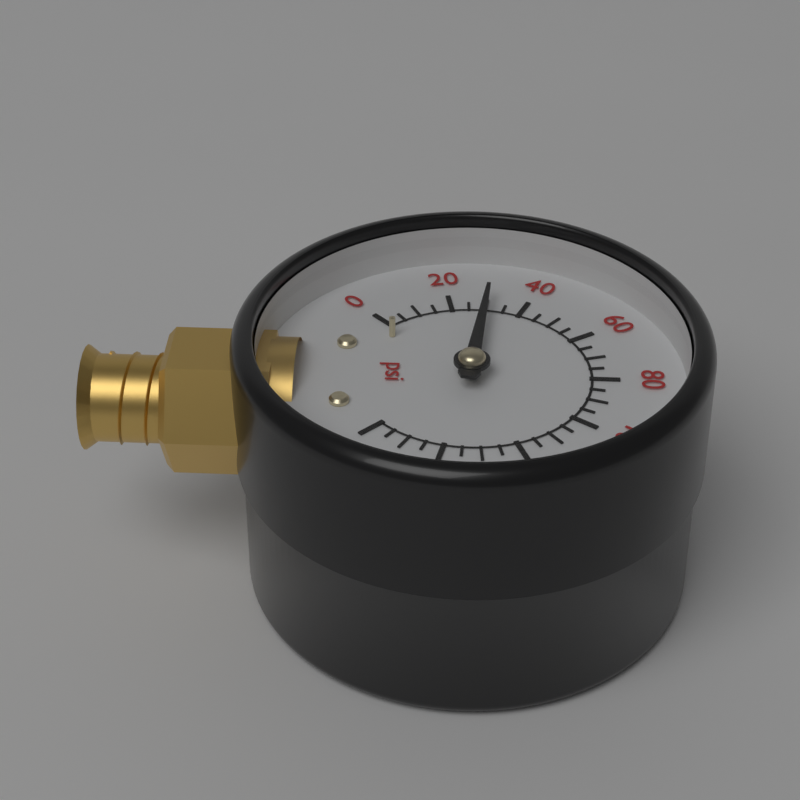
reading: 30 psi
